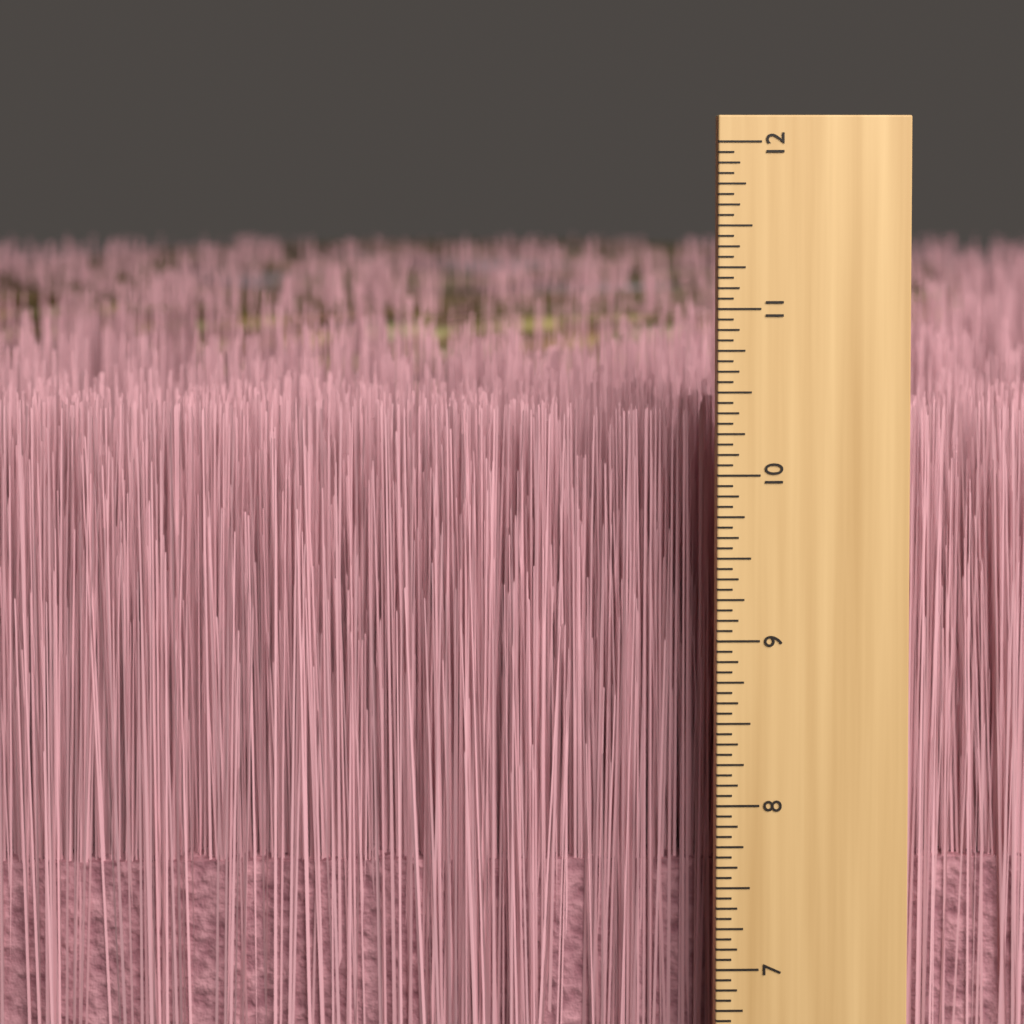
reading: 10.3125 inch
